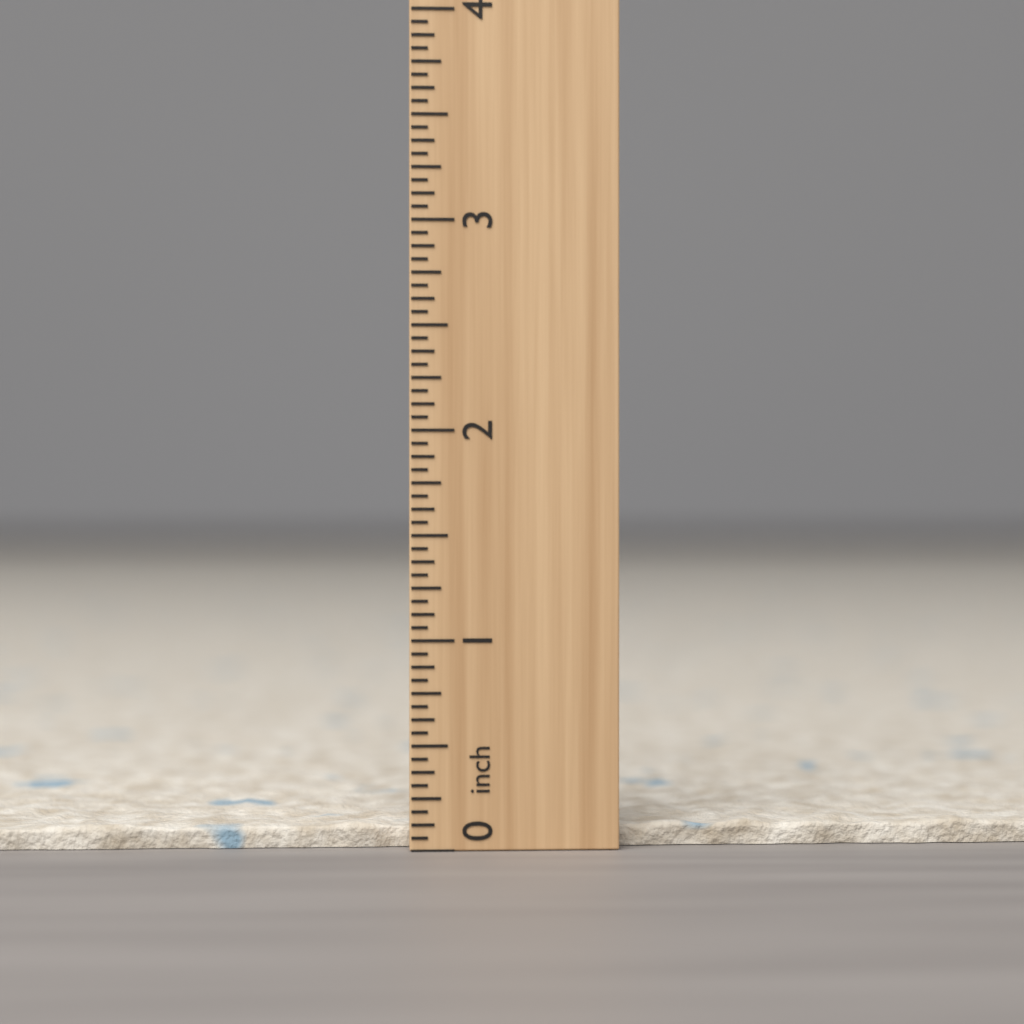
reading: 0.1250 inch
